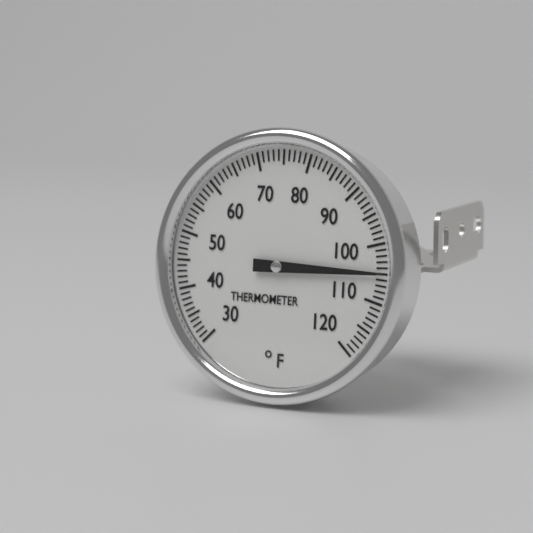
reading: 105 °F
